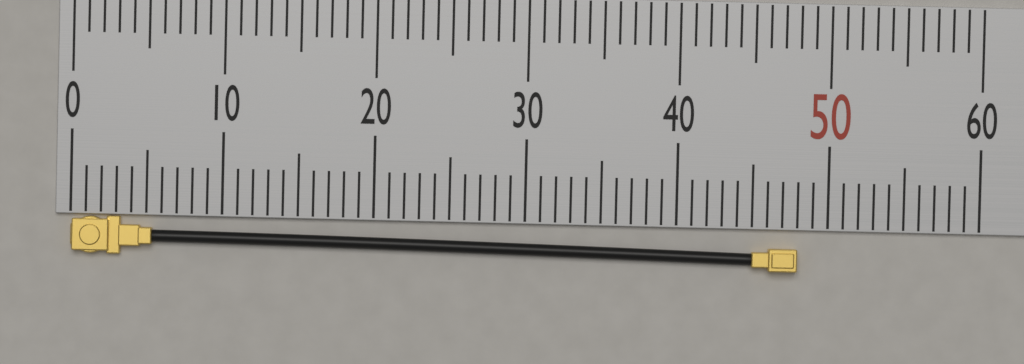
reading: 48 (no unit)
